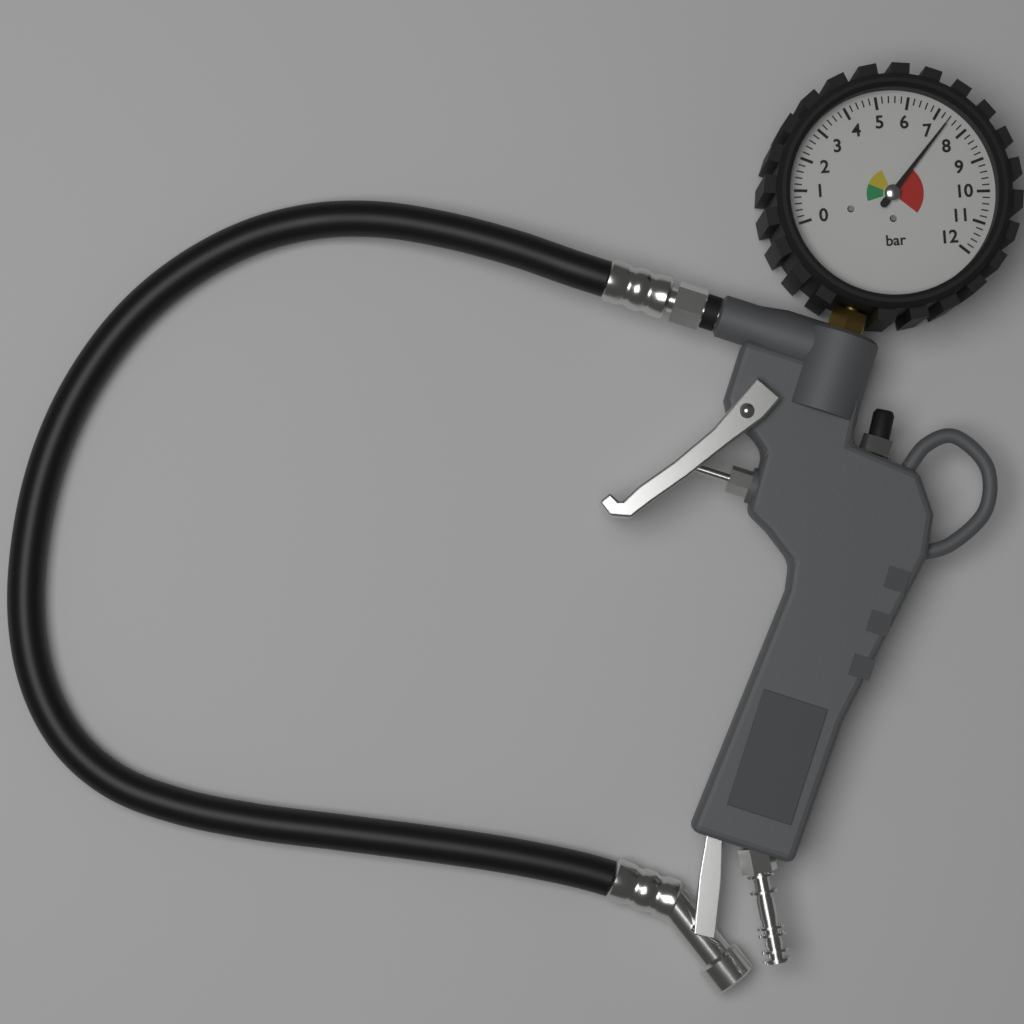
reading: 7.4 bar
